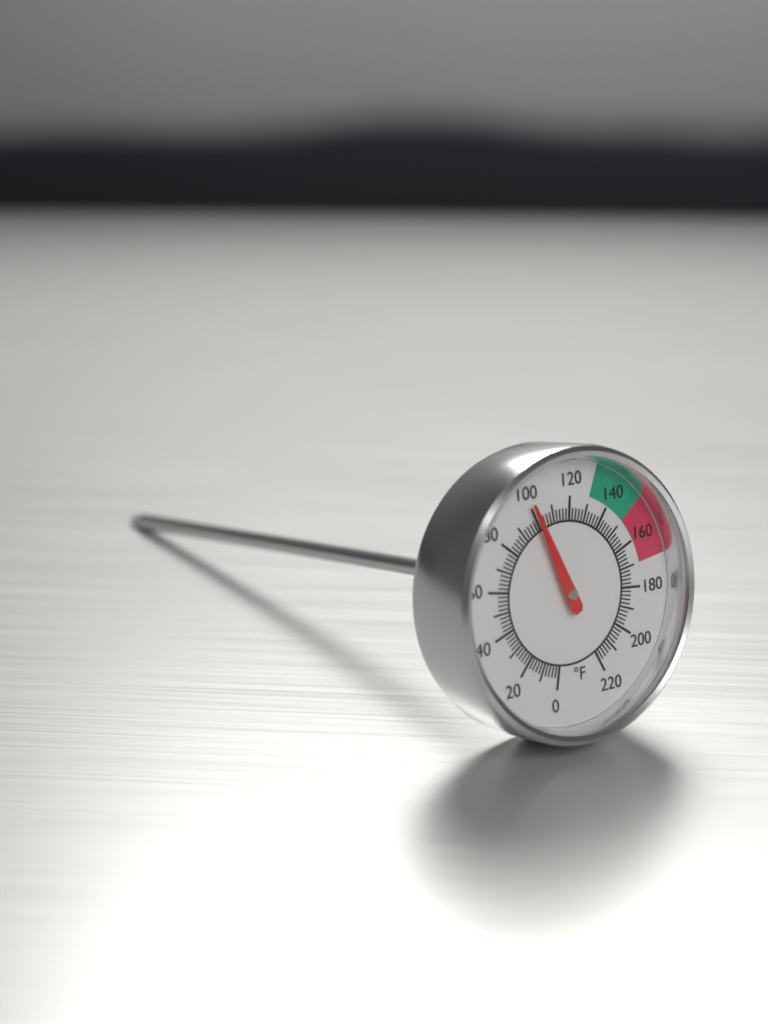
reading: 100 °F
